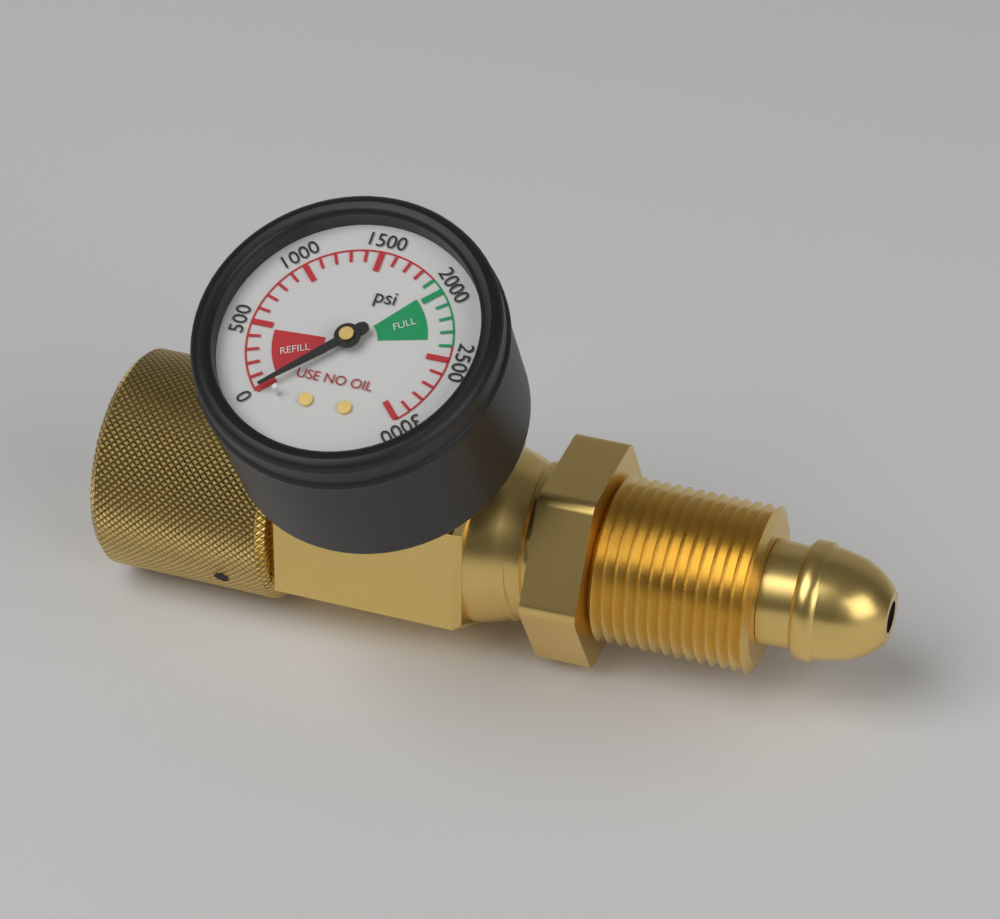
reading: 0 psi
